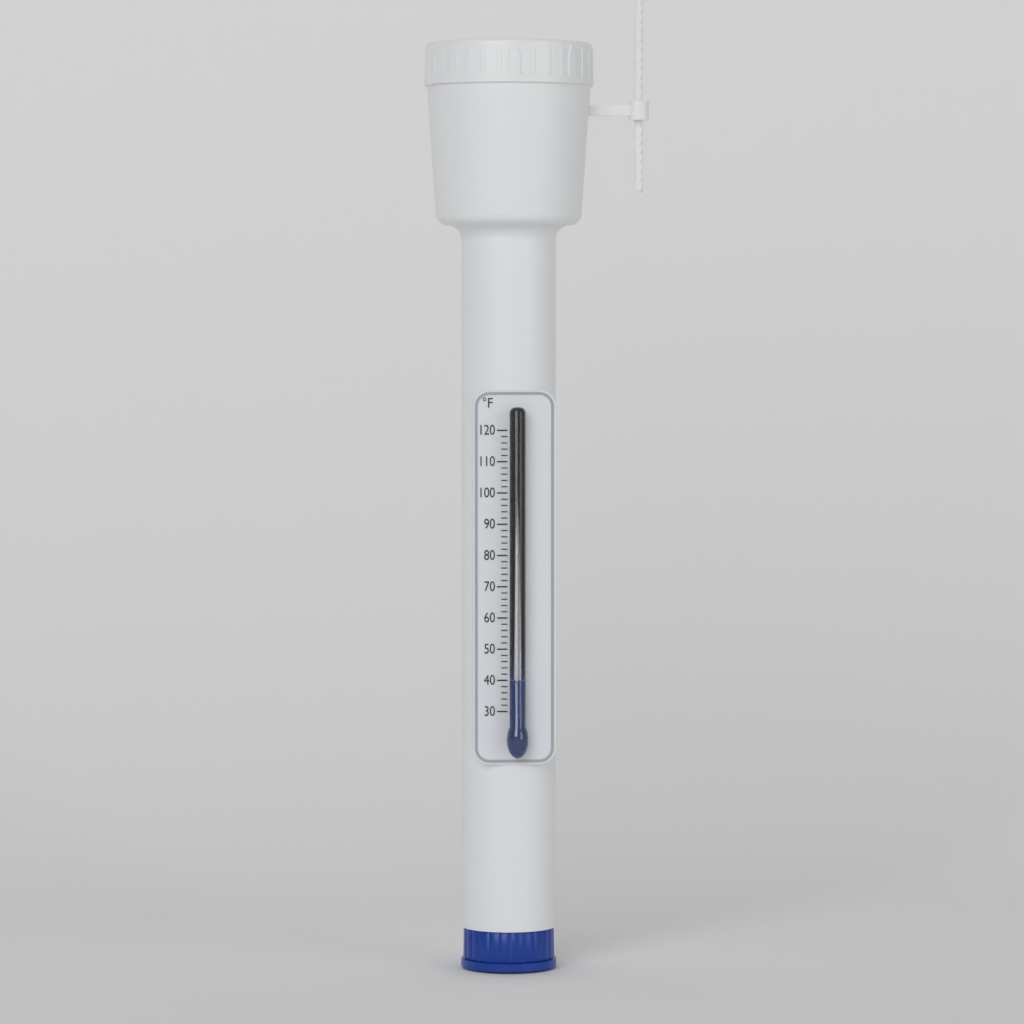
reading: 40 °F
